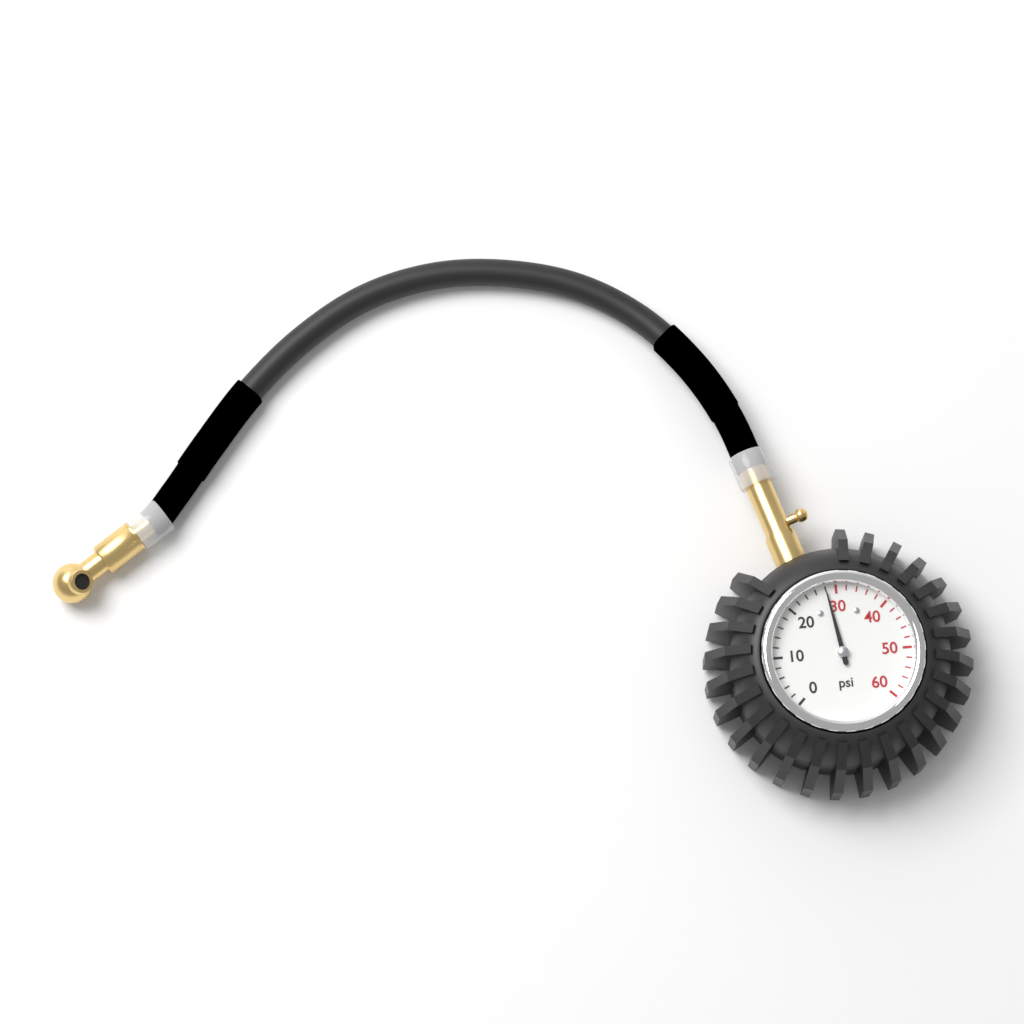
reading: 28 psi
